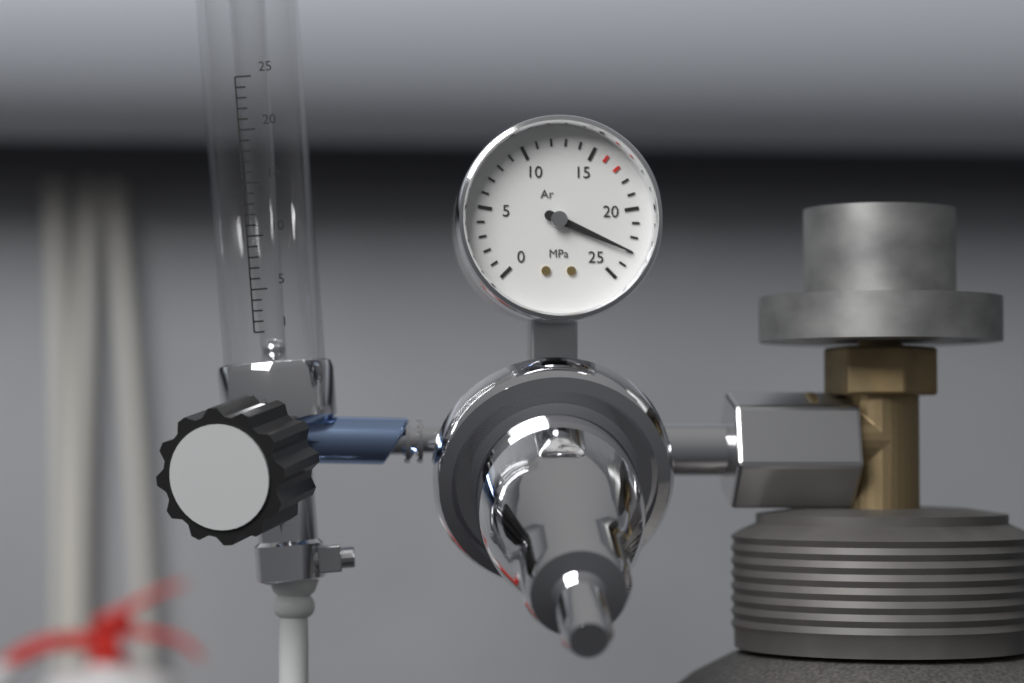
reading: 23 MPa
